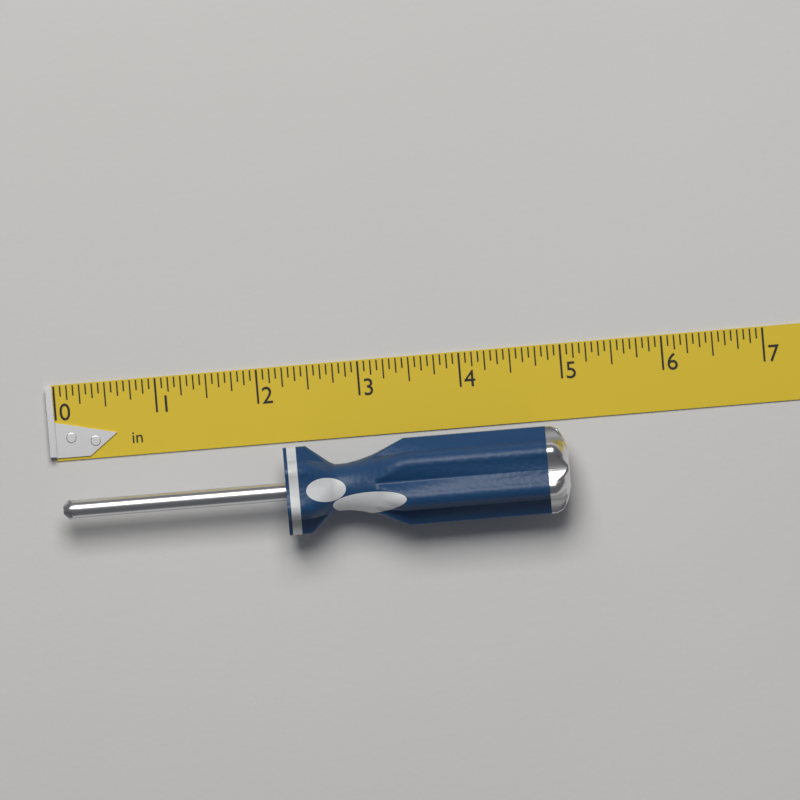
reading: 5.0000 in
